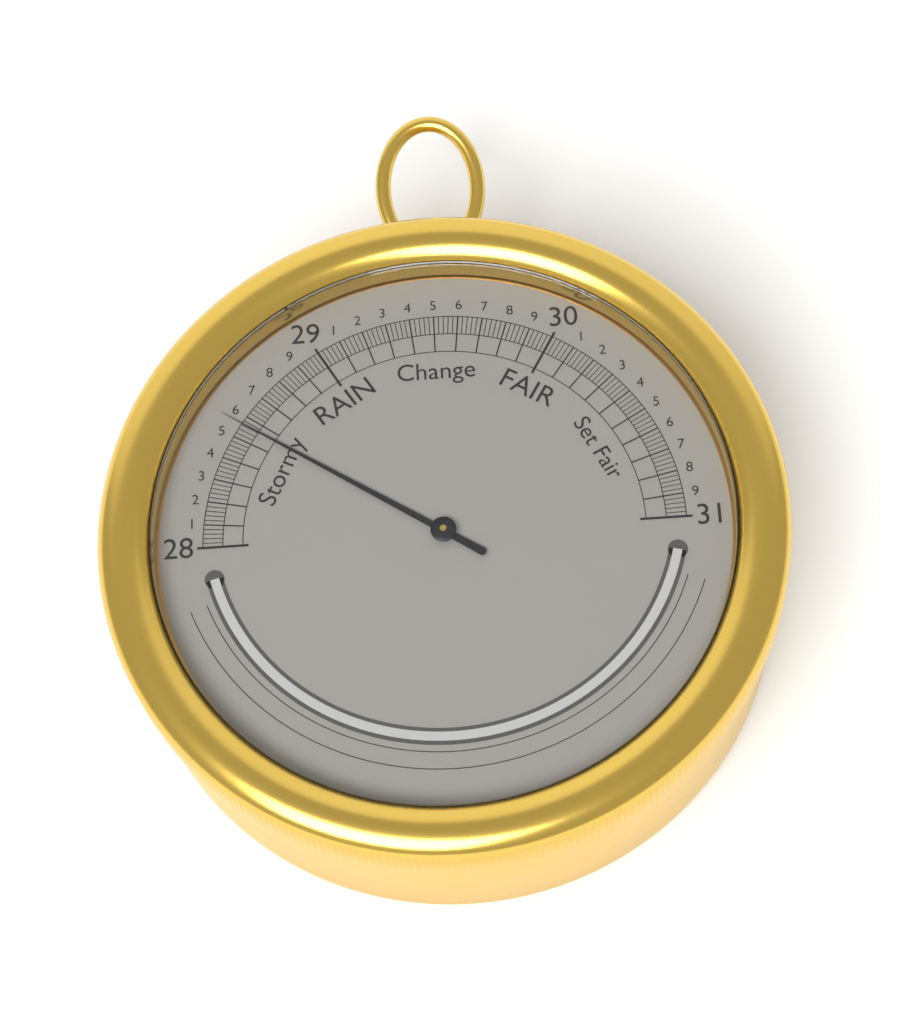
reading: 28.56 inHg
